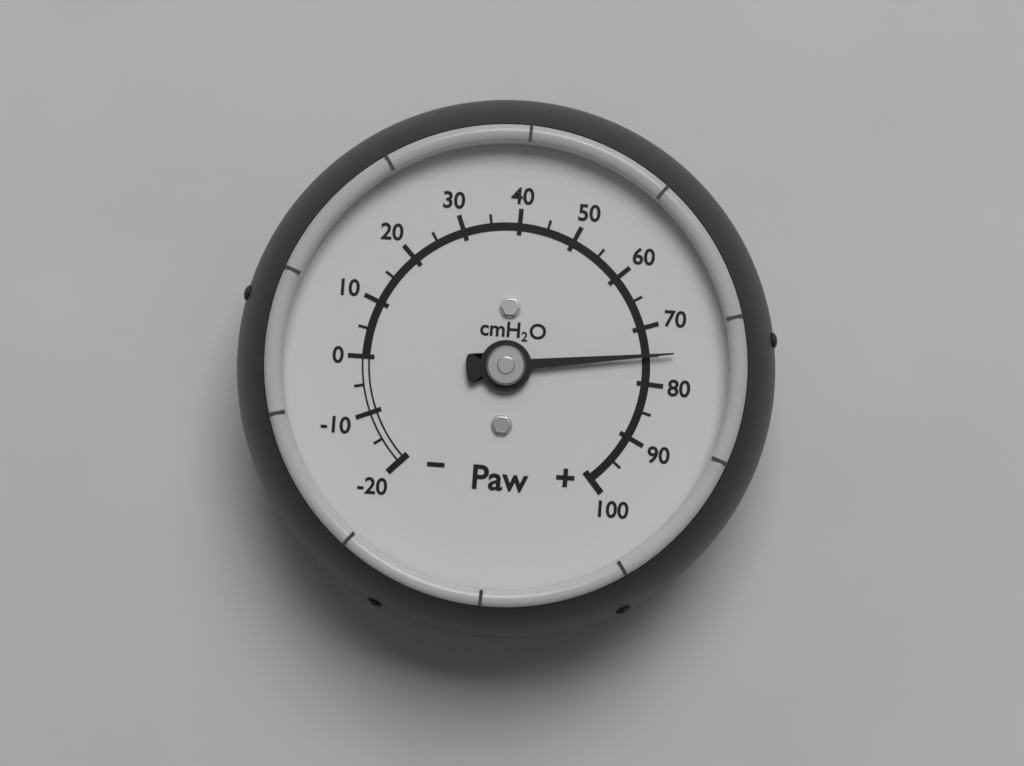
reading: 75 cmH2O
